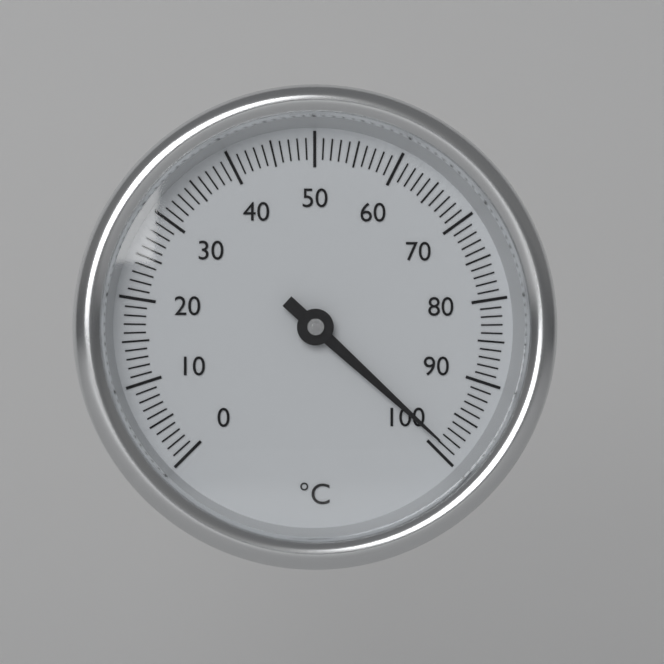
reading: 99 °C
